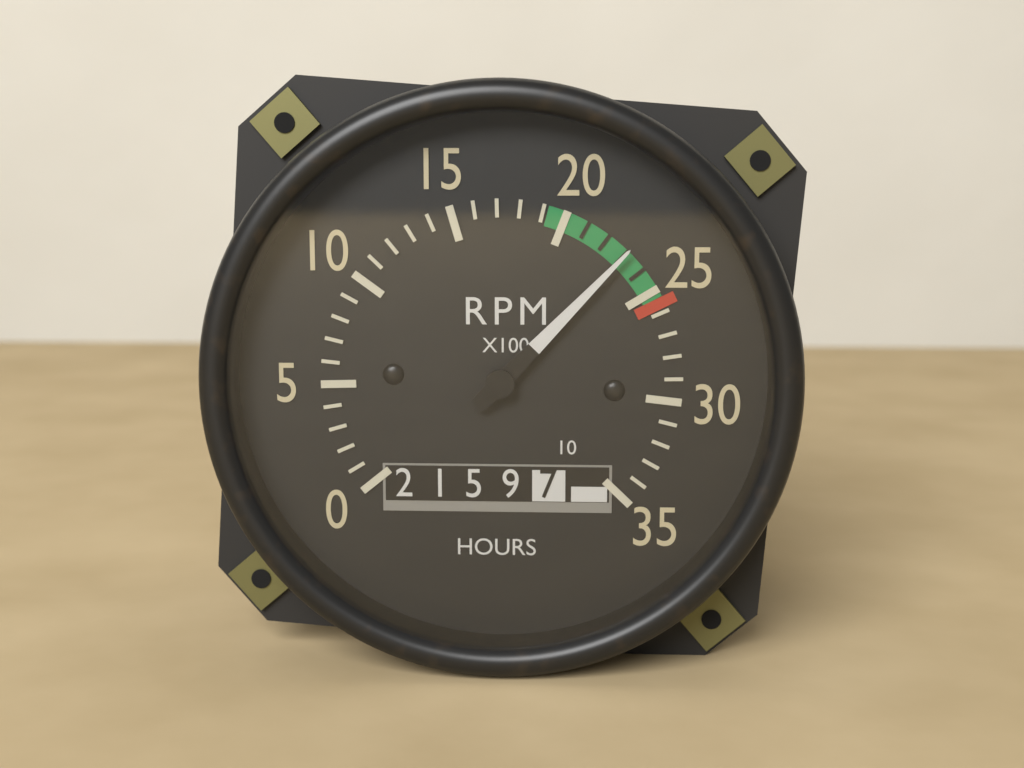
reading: 23 RPM x100
